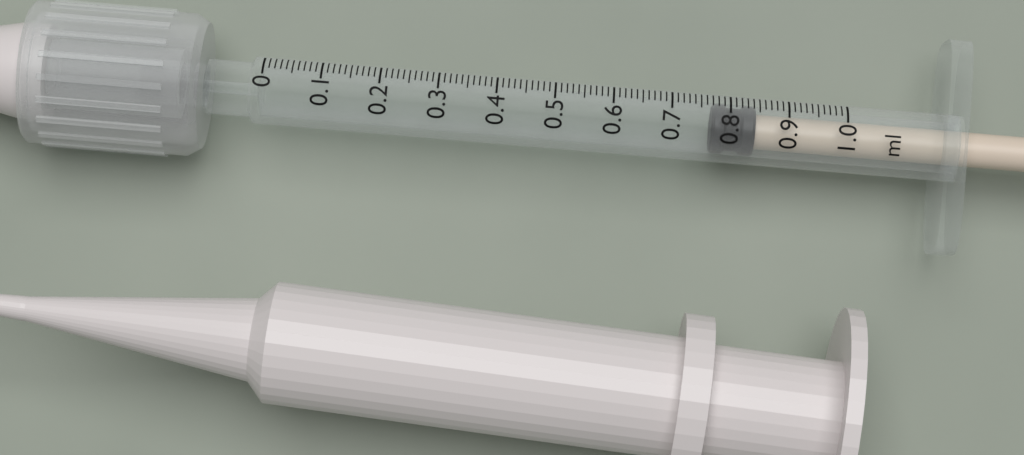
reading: 0.77 ml
